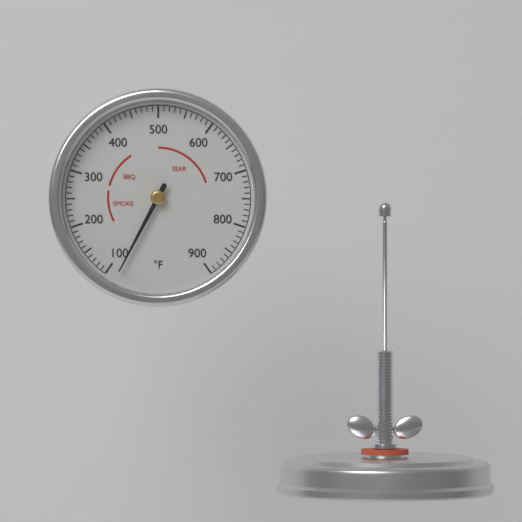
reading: 80 °F
